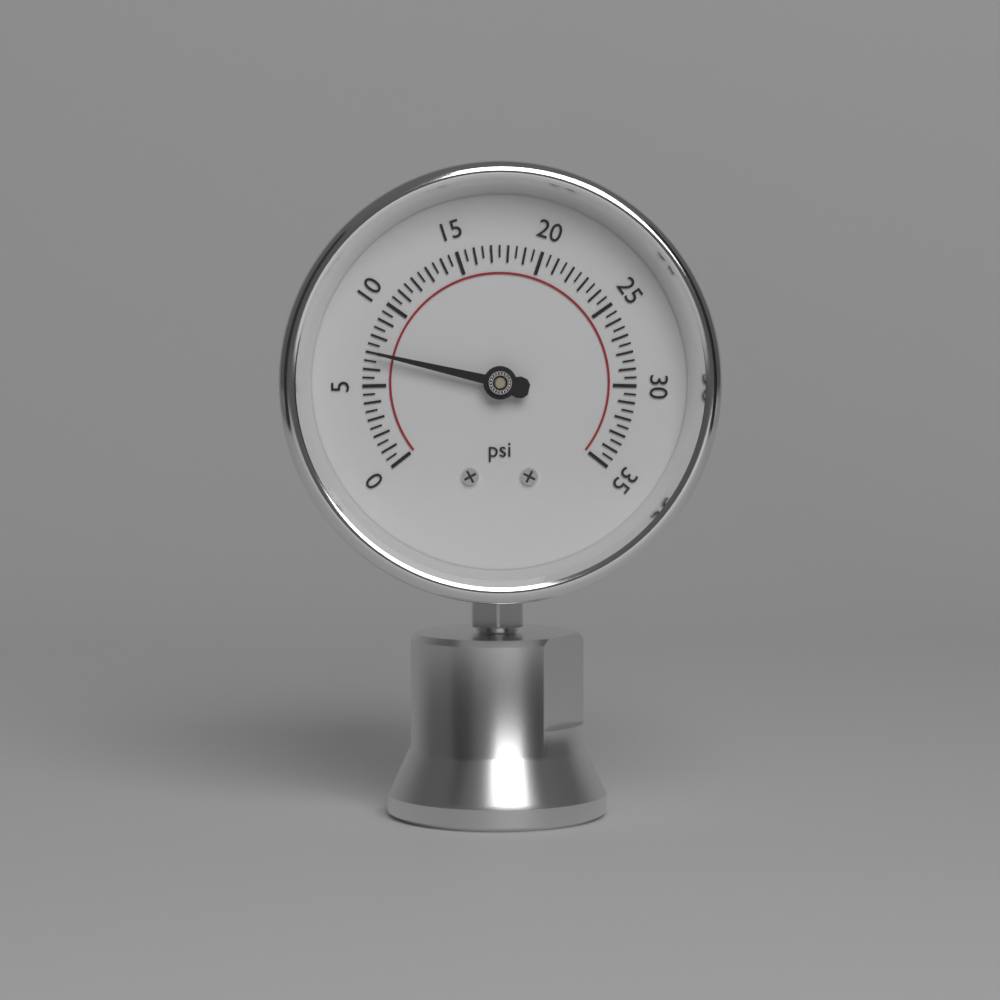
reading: 7.0 psi
